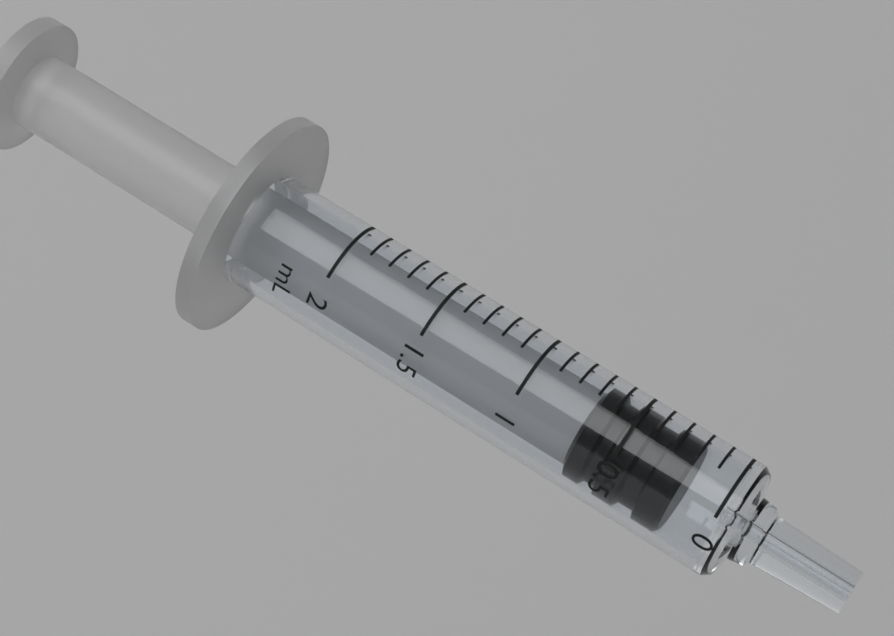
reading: 0.2 mL
